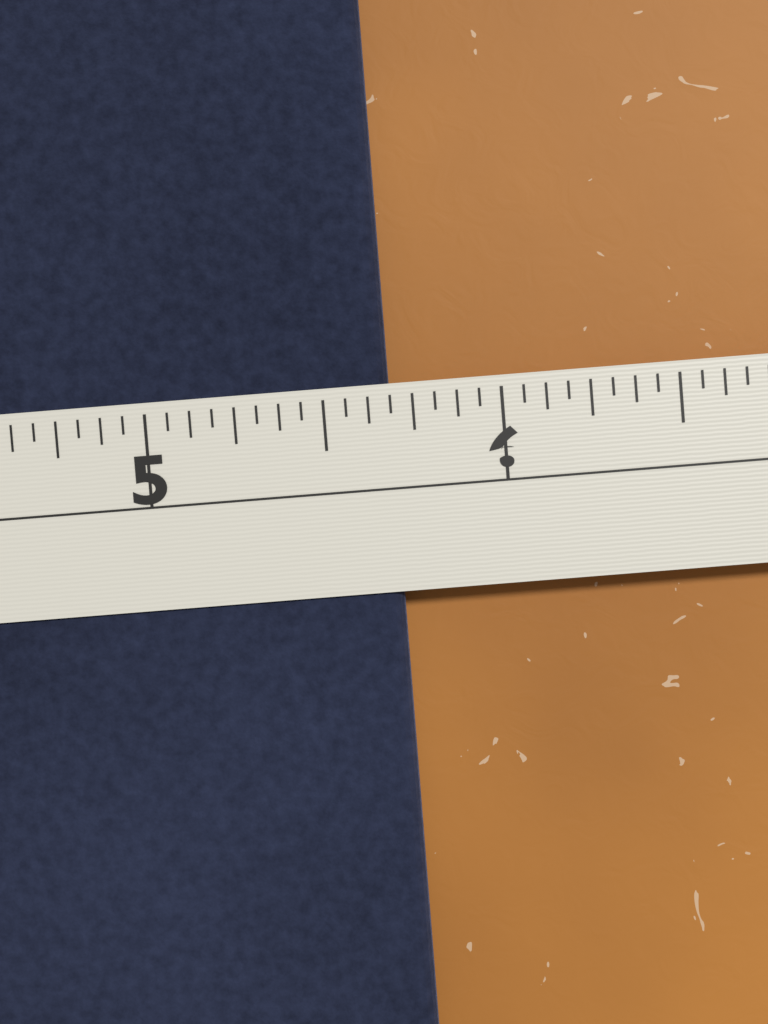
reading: 5.6875 in
